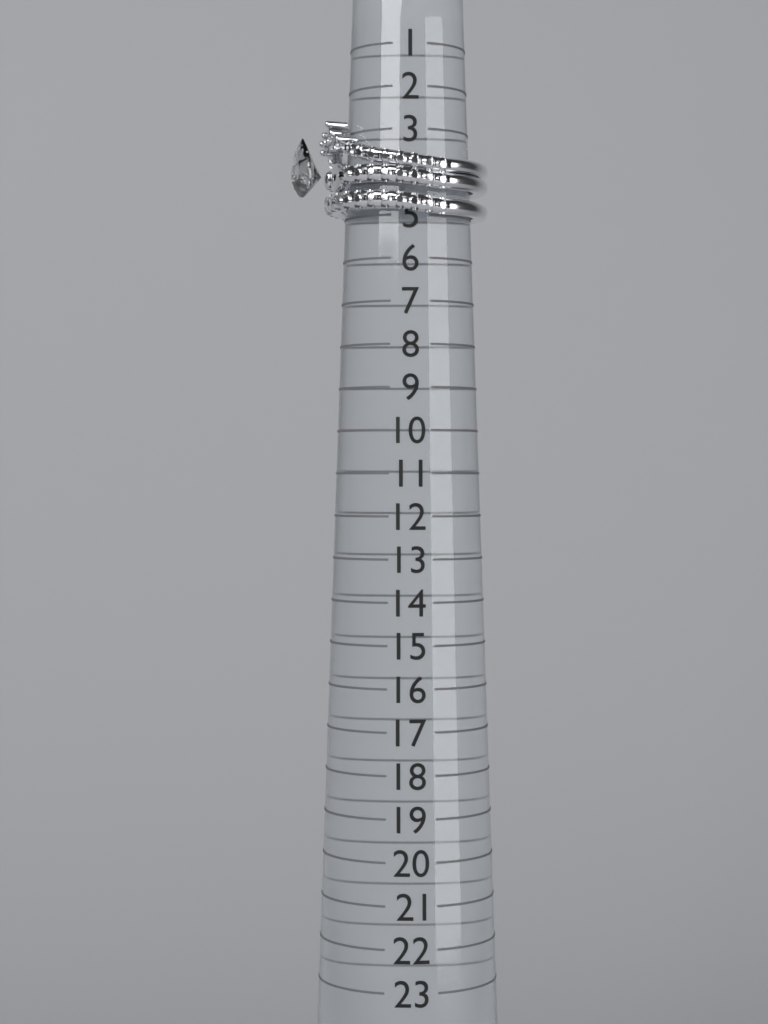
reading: 5 (no unit)
